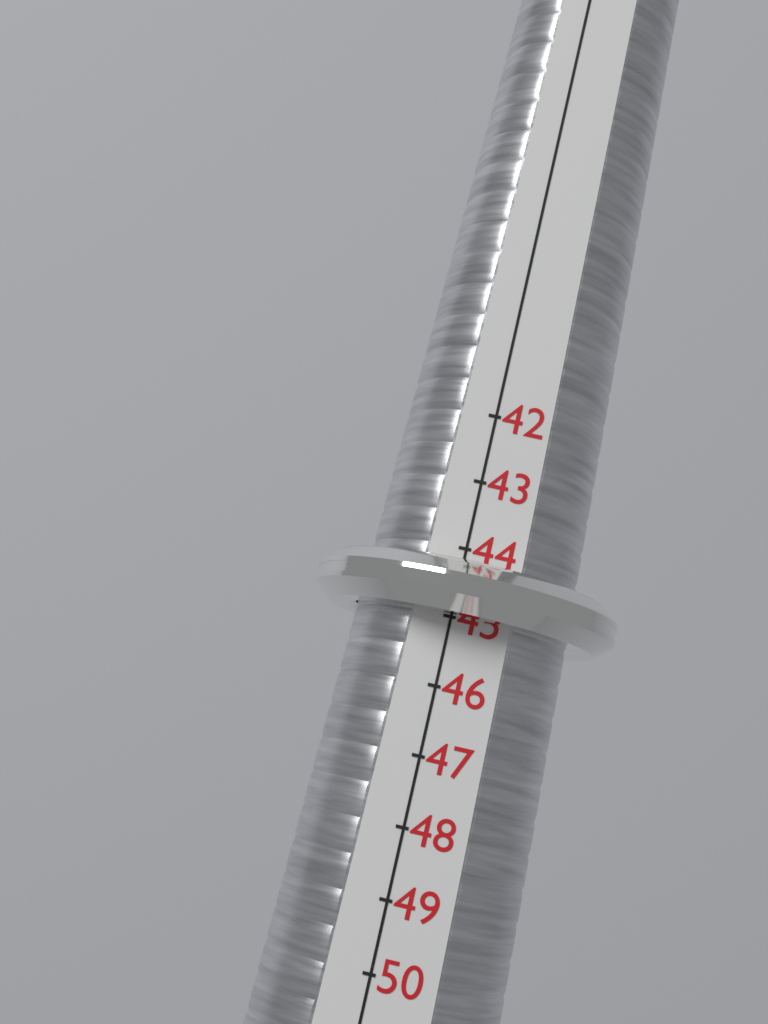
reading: 45 (no unit)
